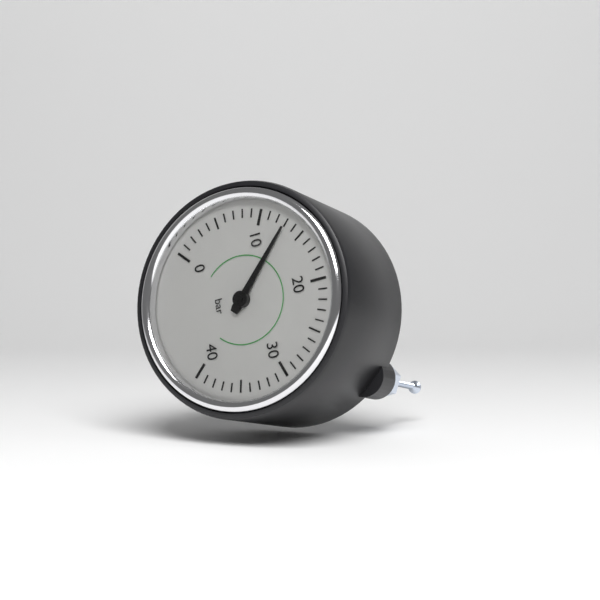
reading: 13 bar
